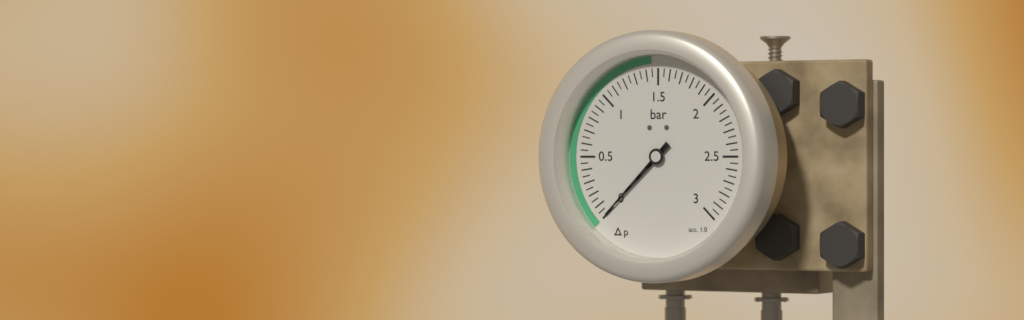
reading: 0.00 bar
